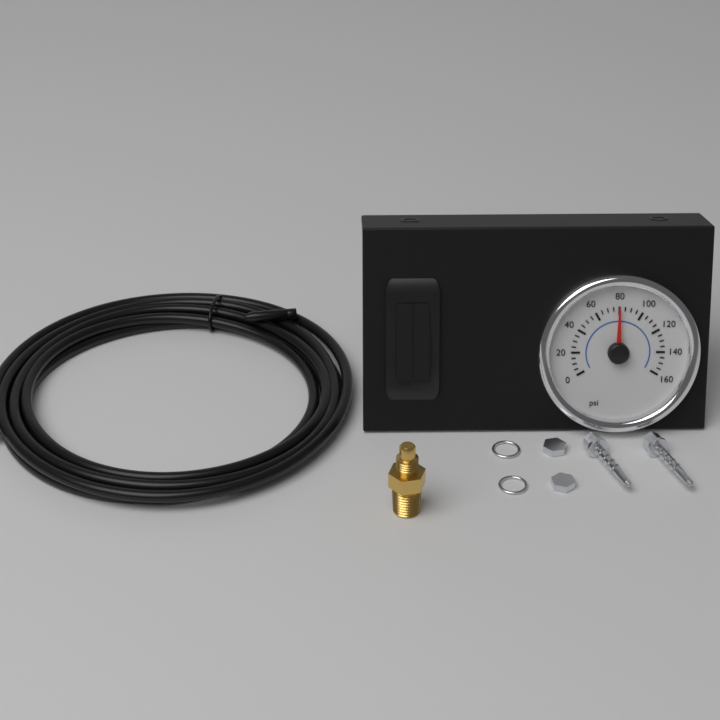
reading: 80 psi
